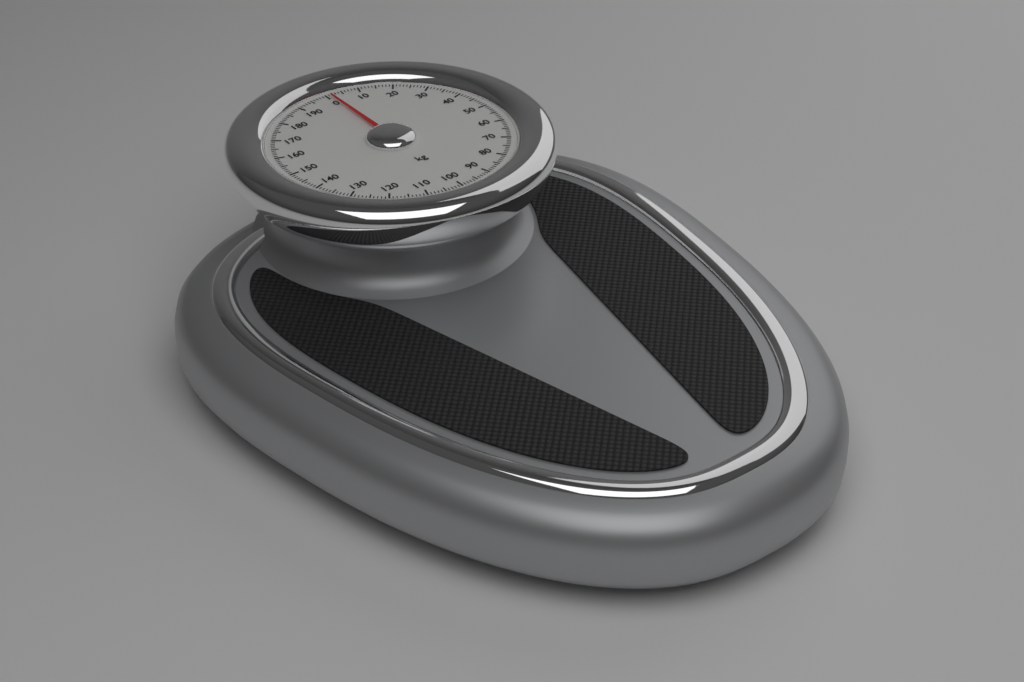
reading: 1 kg
